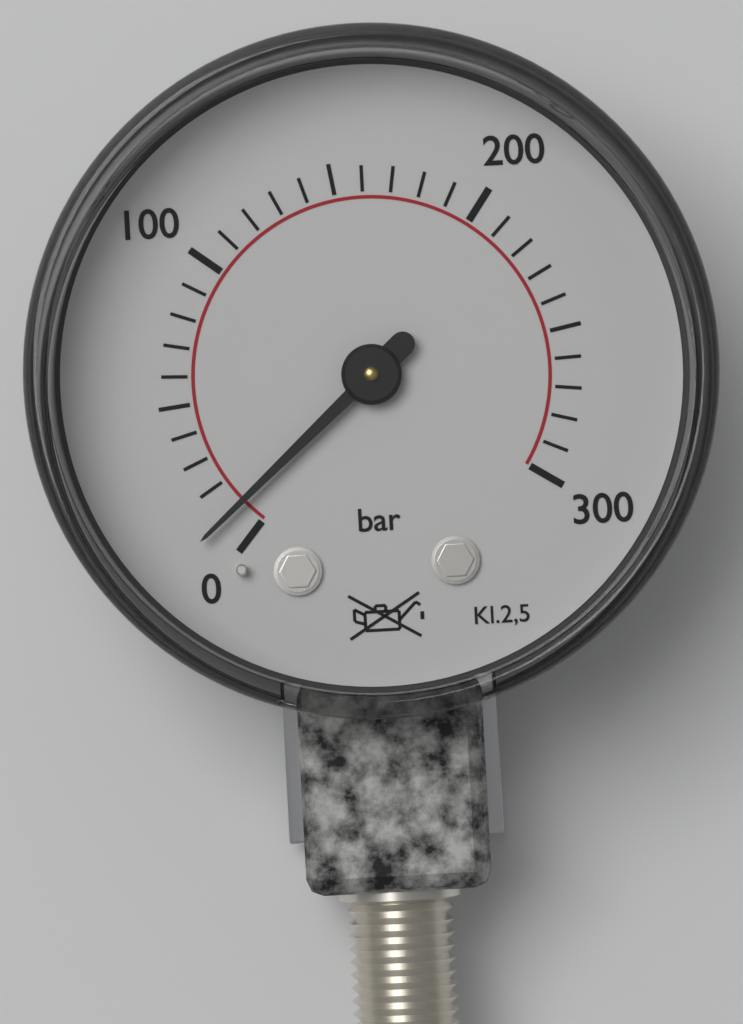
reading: 10 bar
